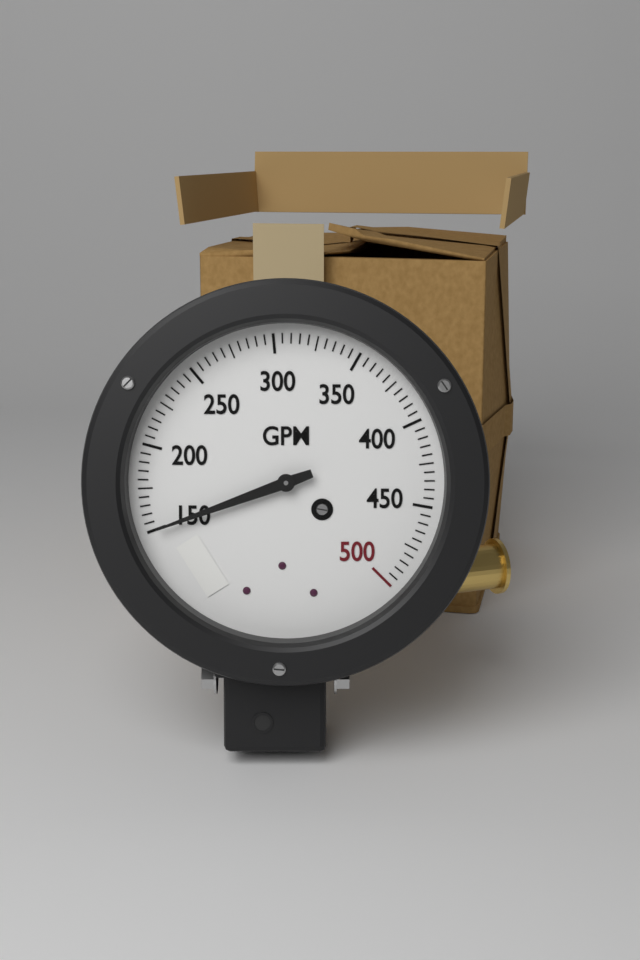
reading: 150 GPM
